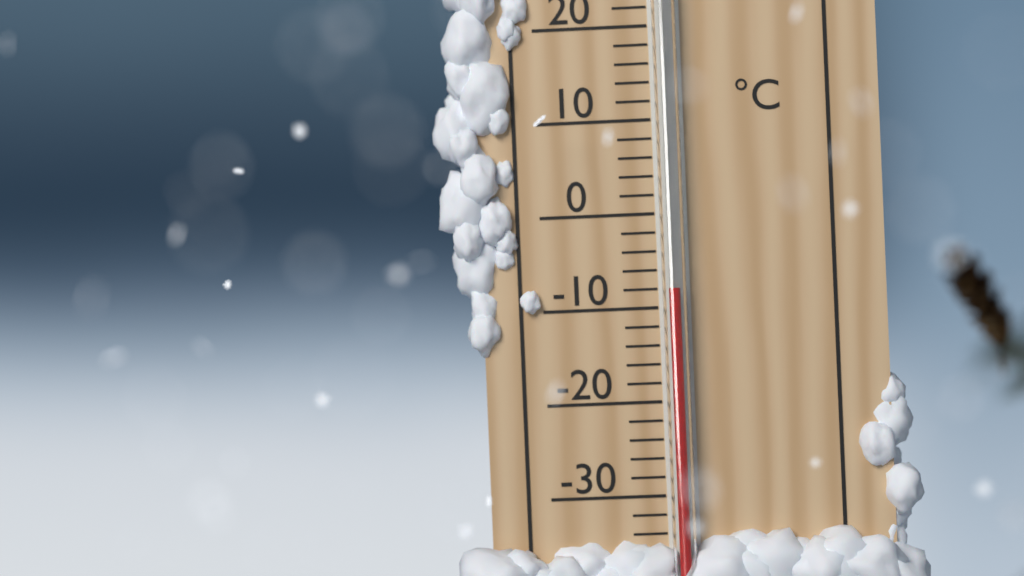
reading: -8 °C
